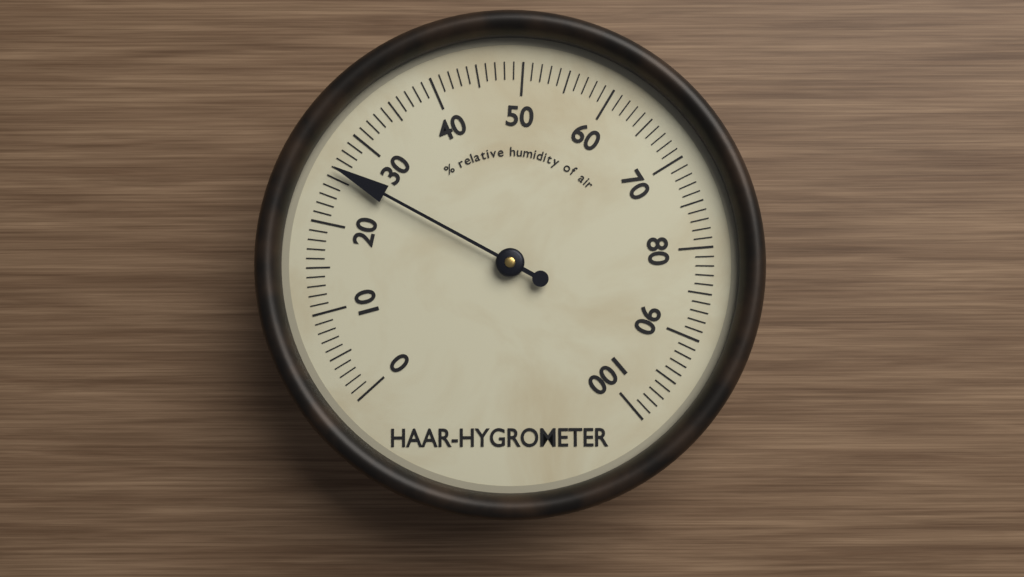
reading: 26 %
